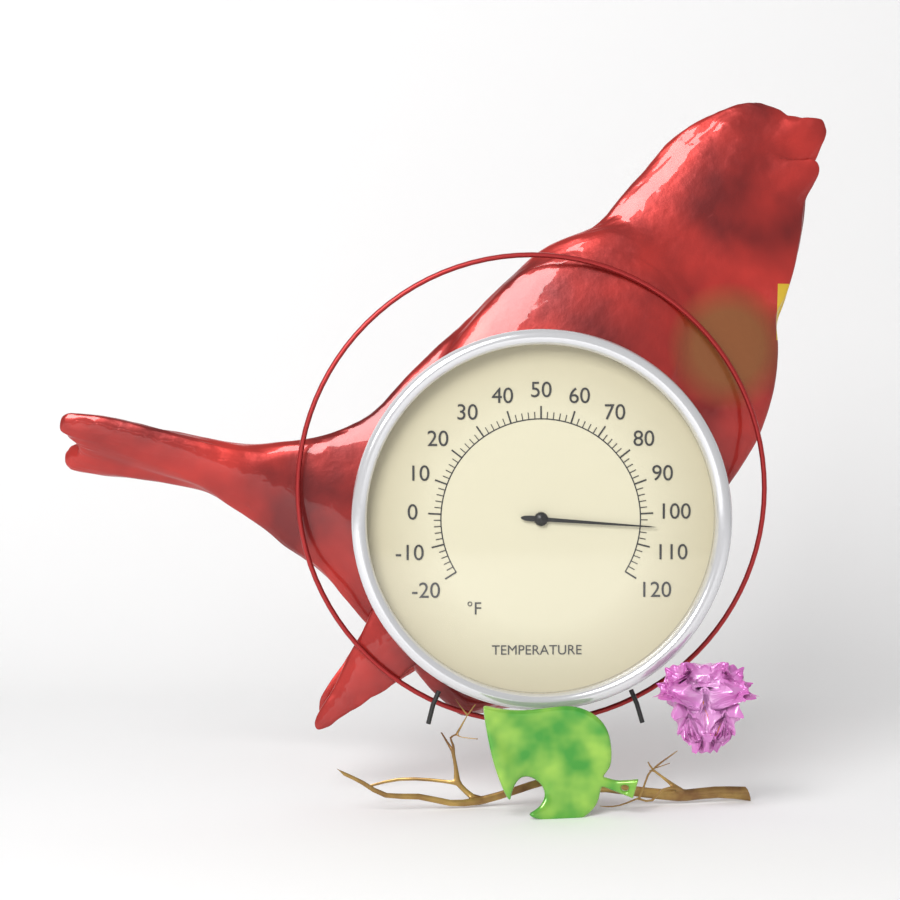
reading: 104 °F
